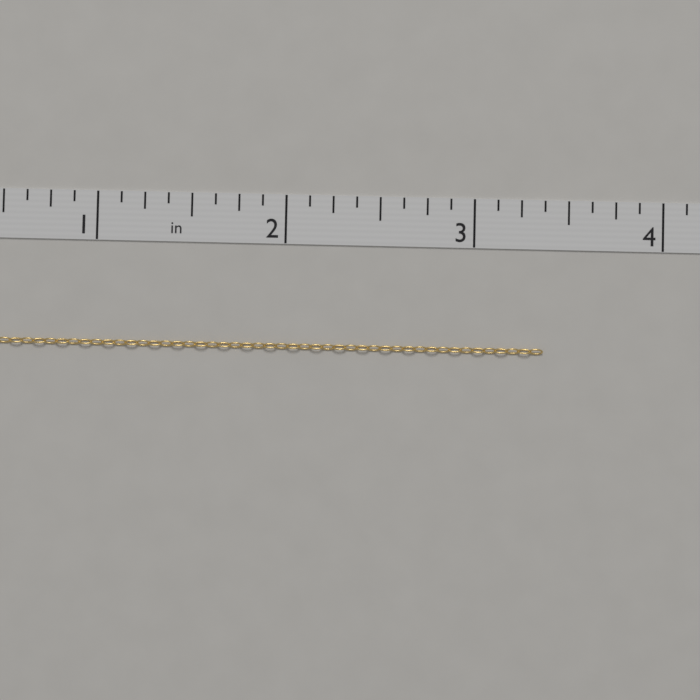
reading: 3.375 in
